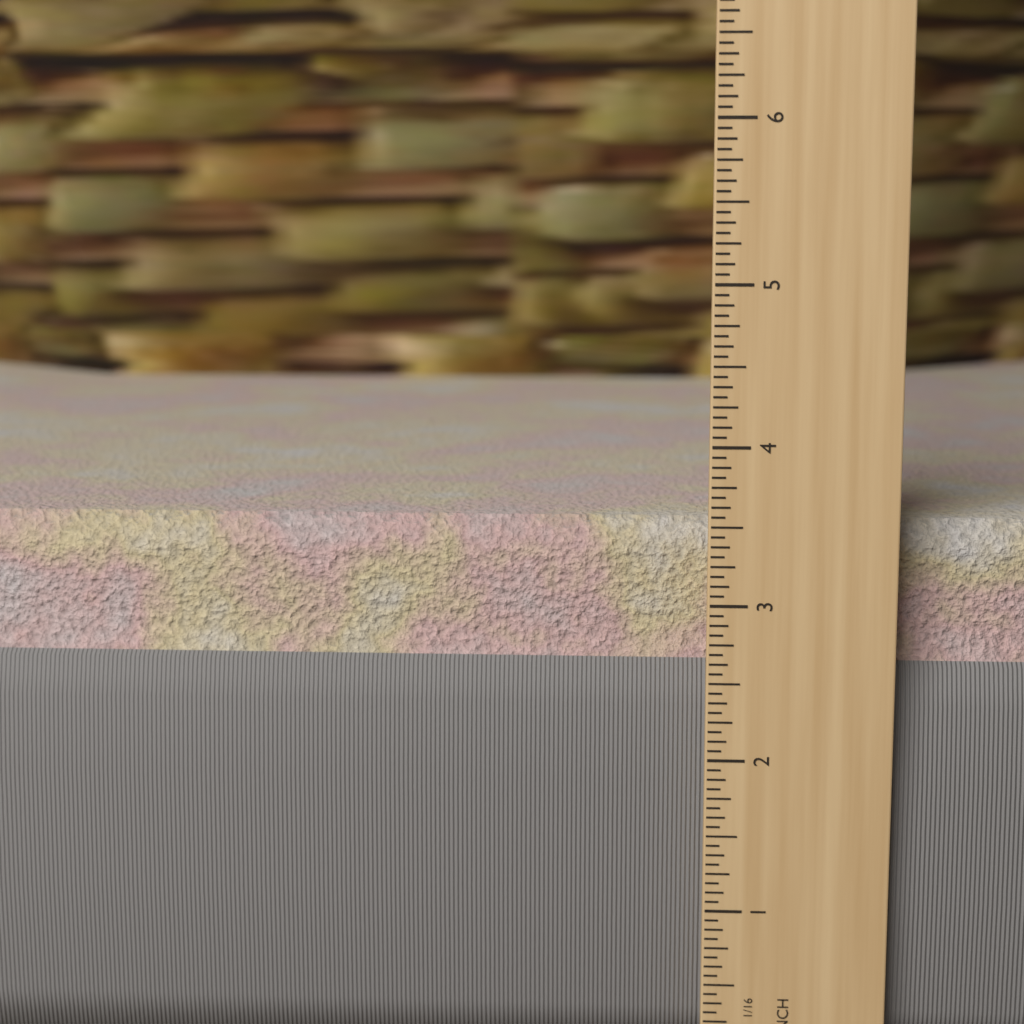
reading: 3.5000 in
